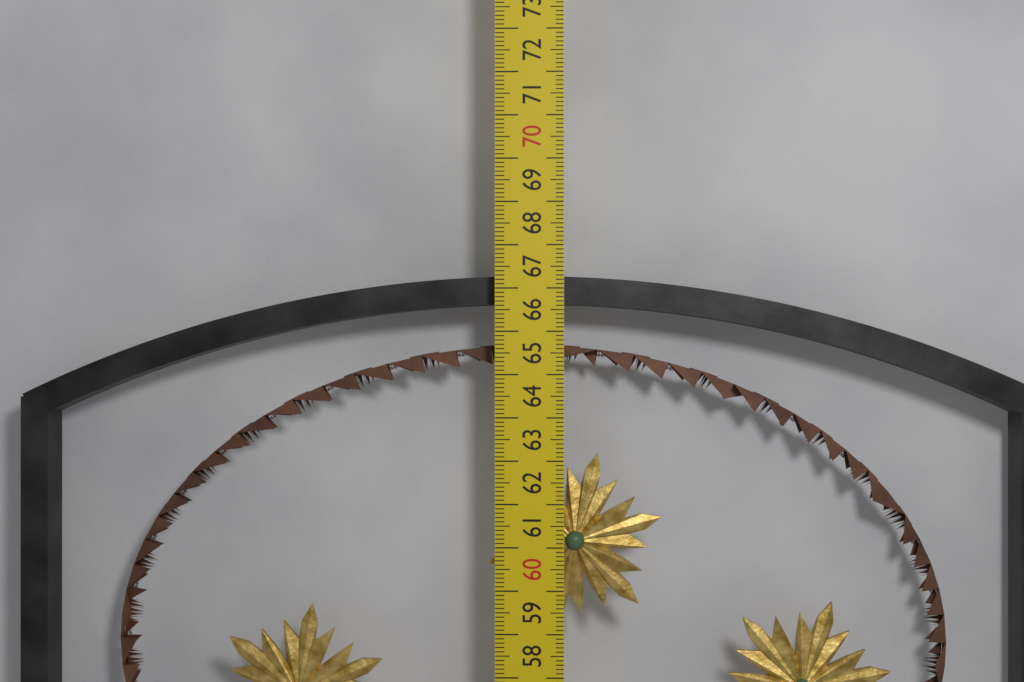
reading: 66.3 cm
